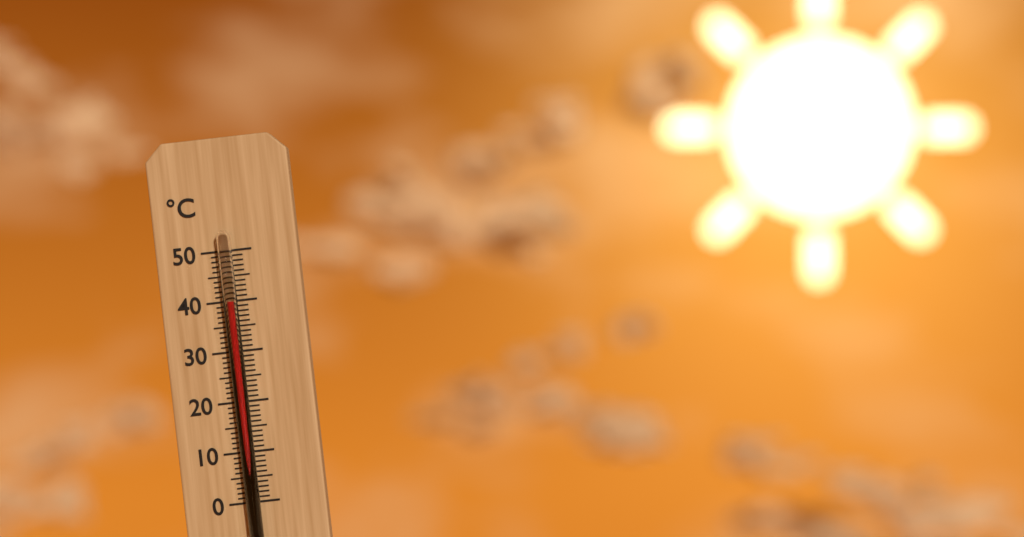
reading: 40 °C
